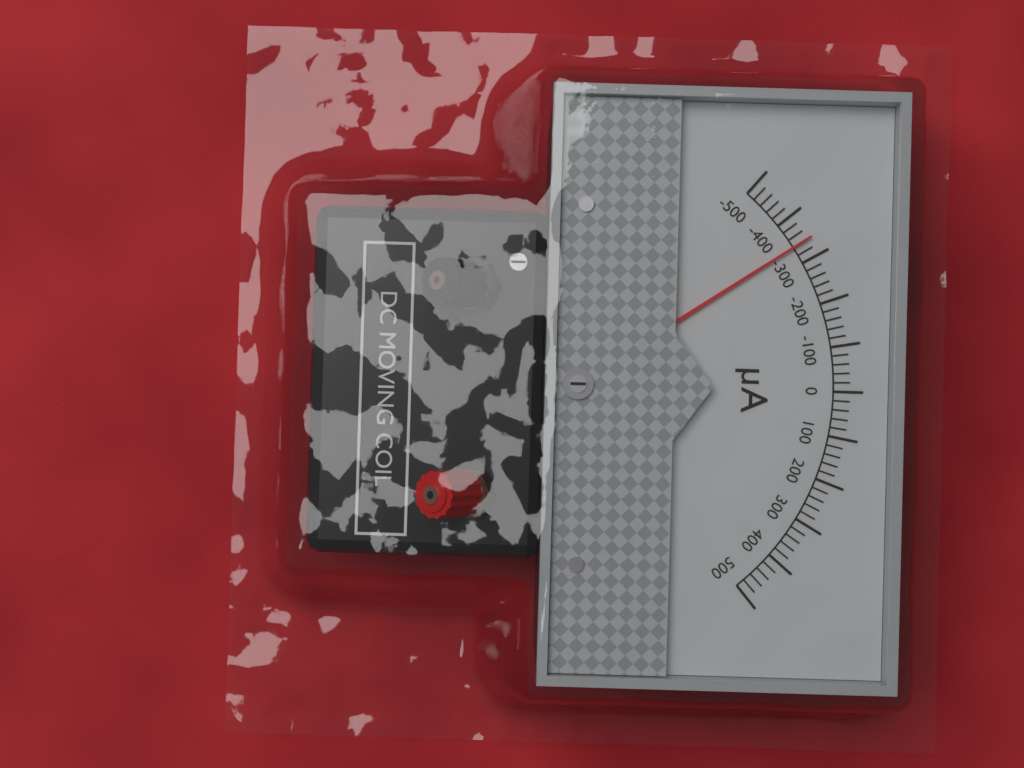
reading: -340 µA
